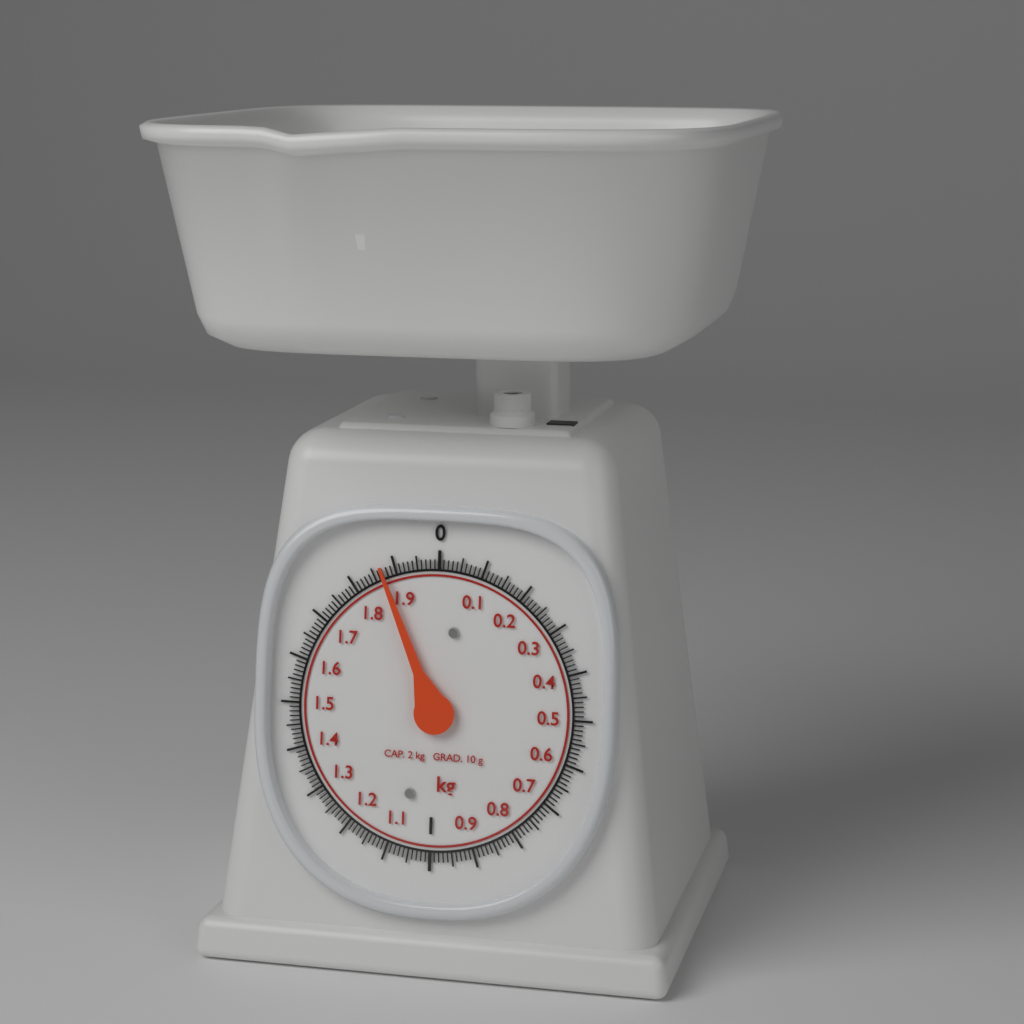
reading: 1.87 kg
